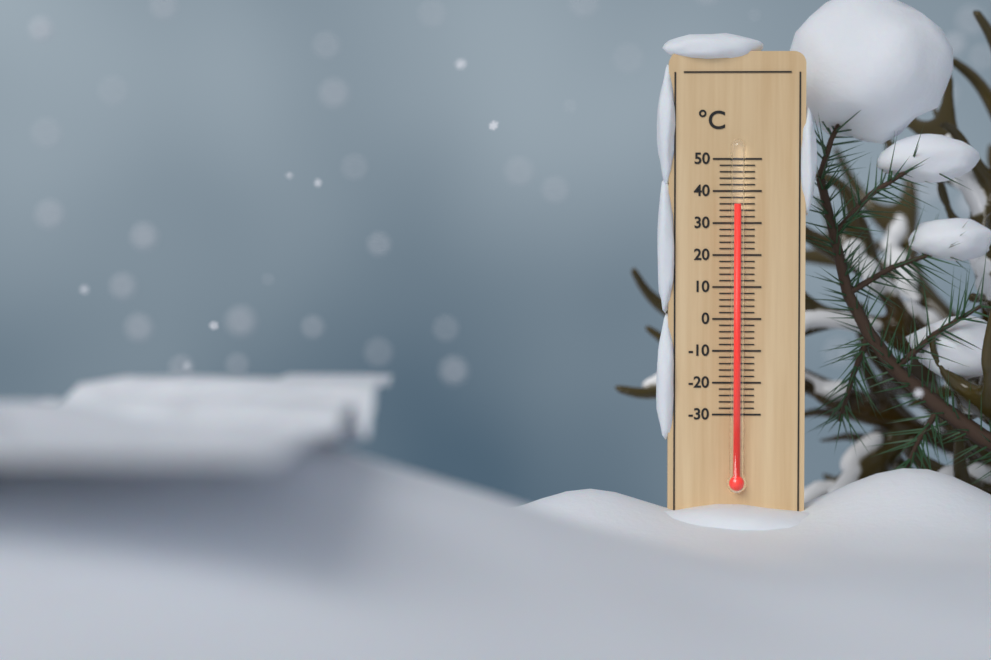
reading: 36 °C
